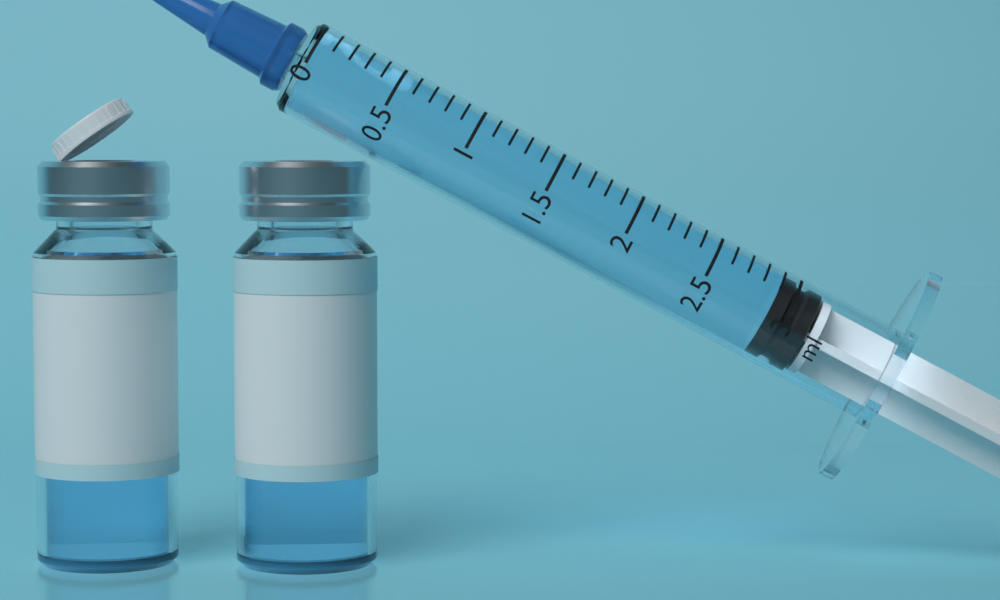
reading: 2.9 ml
